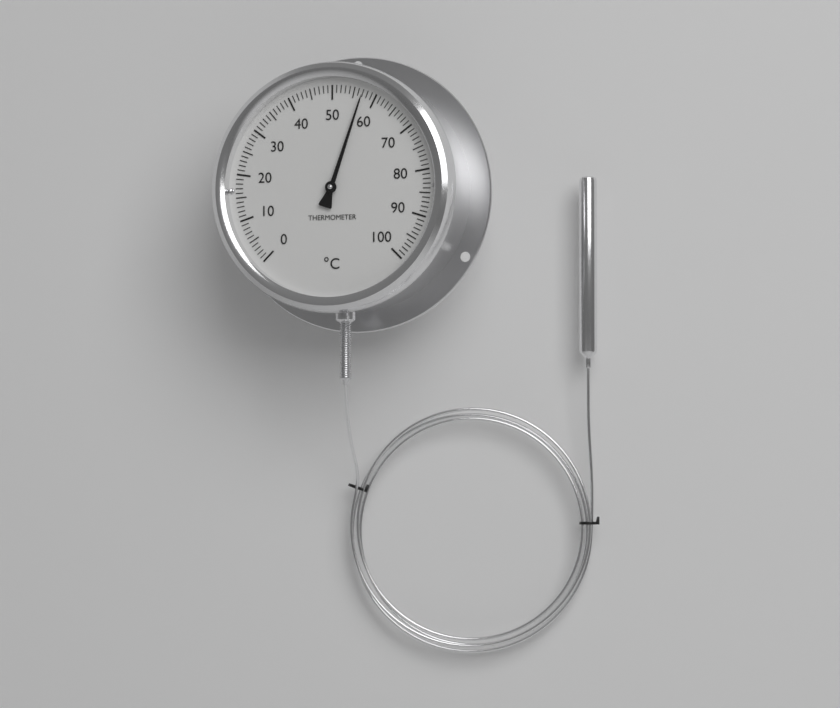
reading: 57 °C
